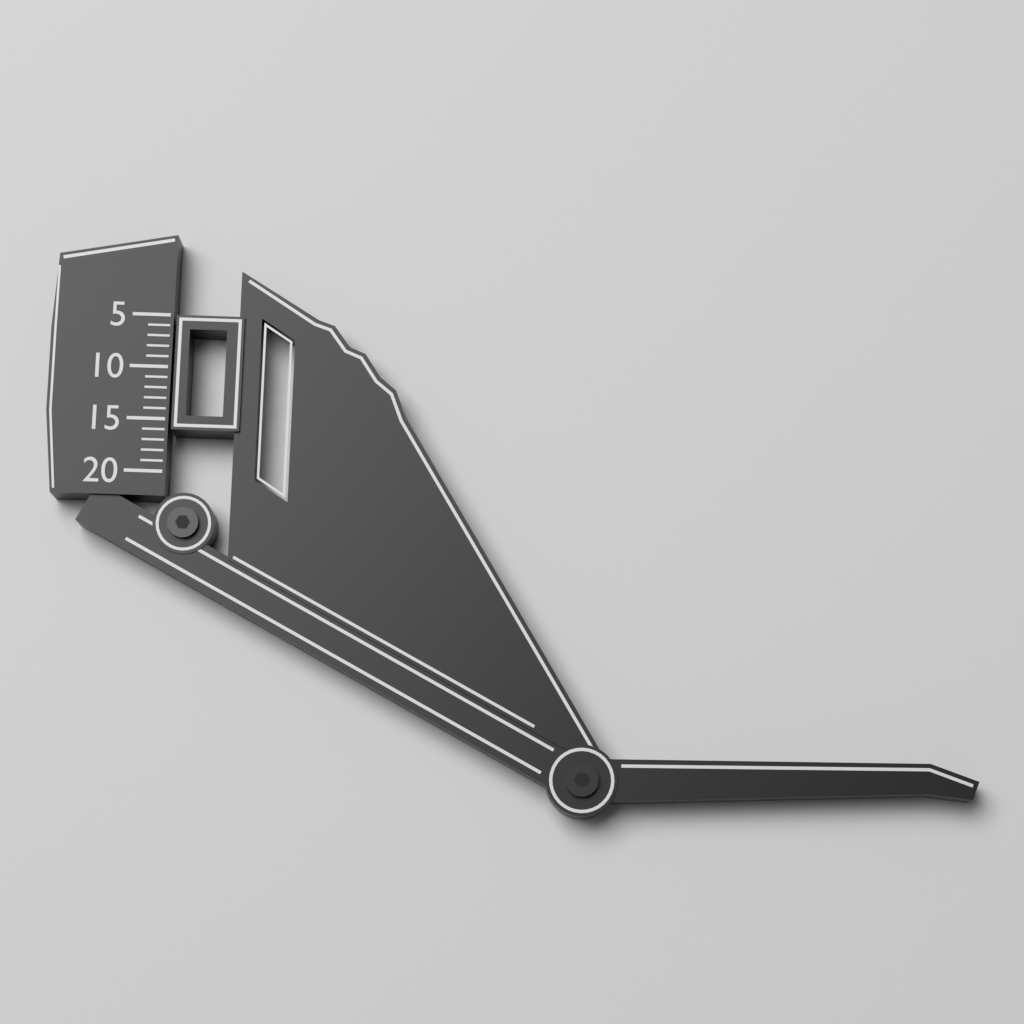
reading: 16 (no unit)
